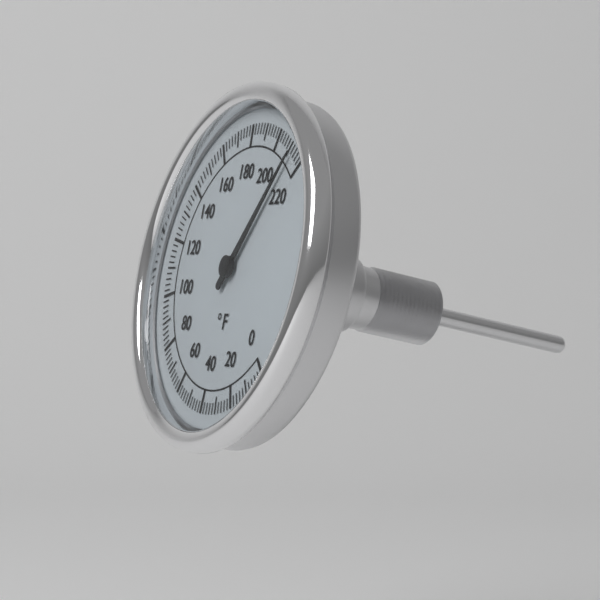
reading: 212 °F
